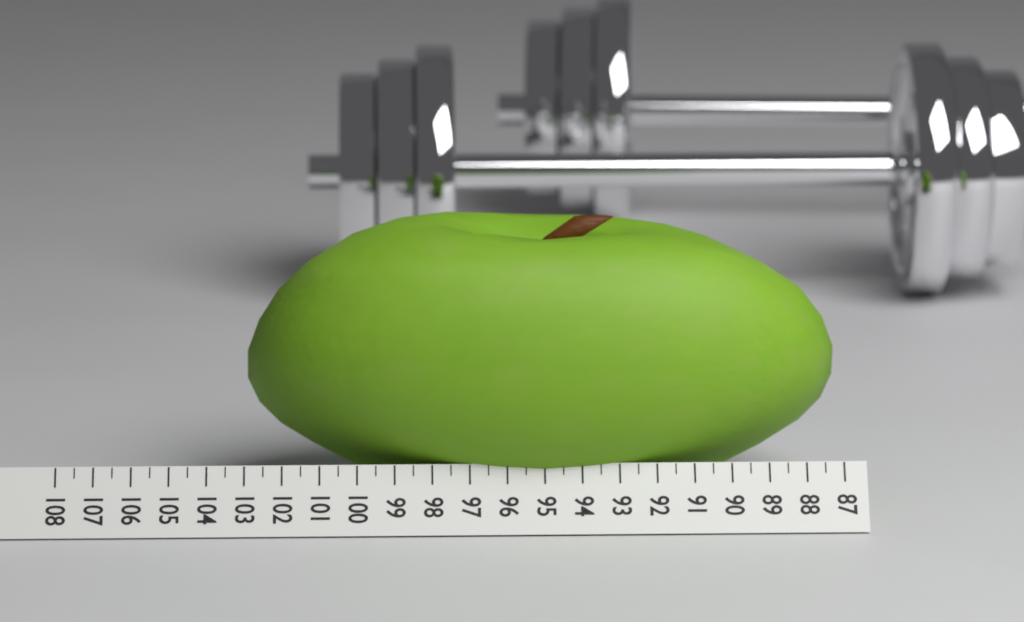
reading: 103.0 (no unit)
